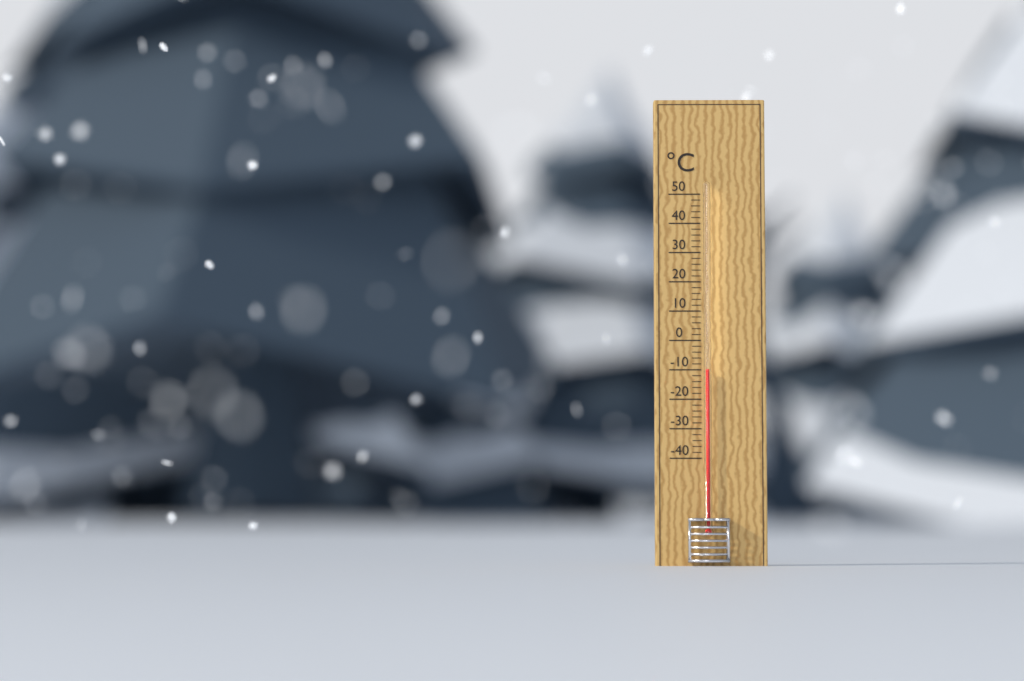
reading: -10 °C
